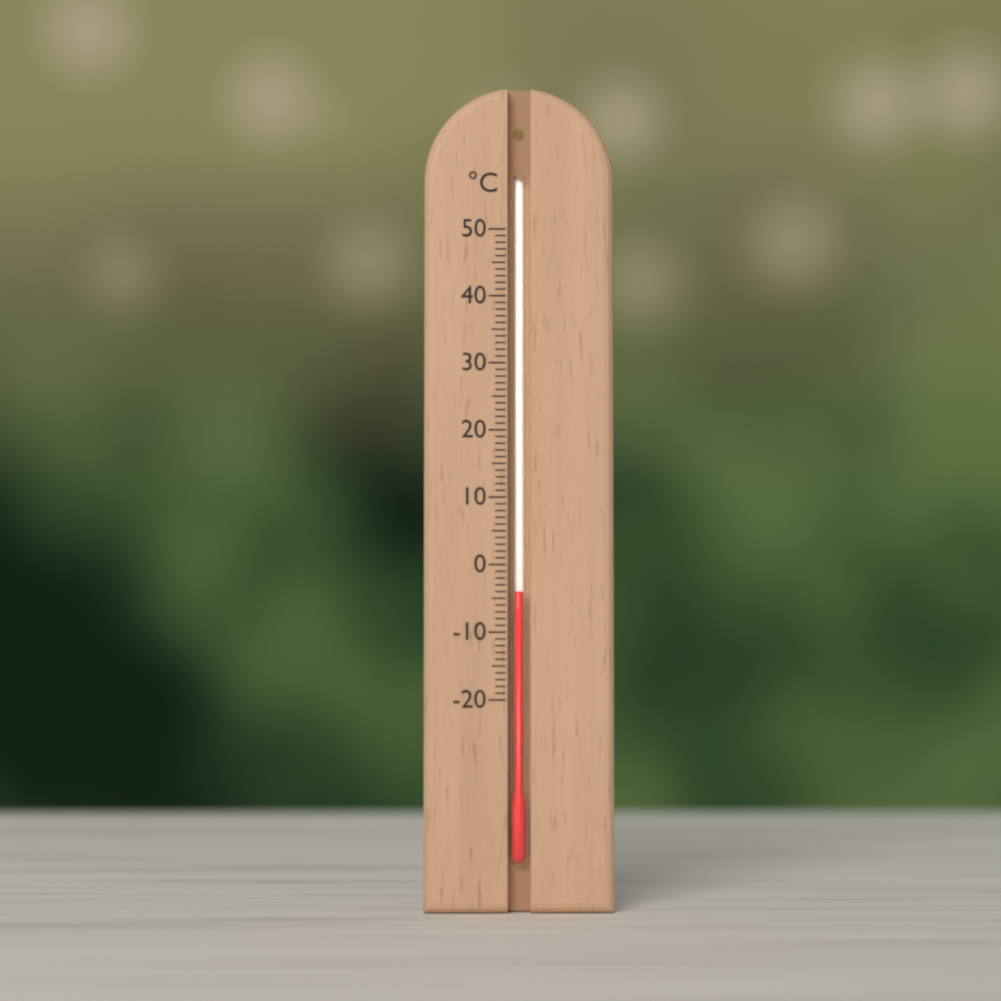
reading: -4 °C
